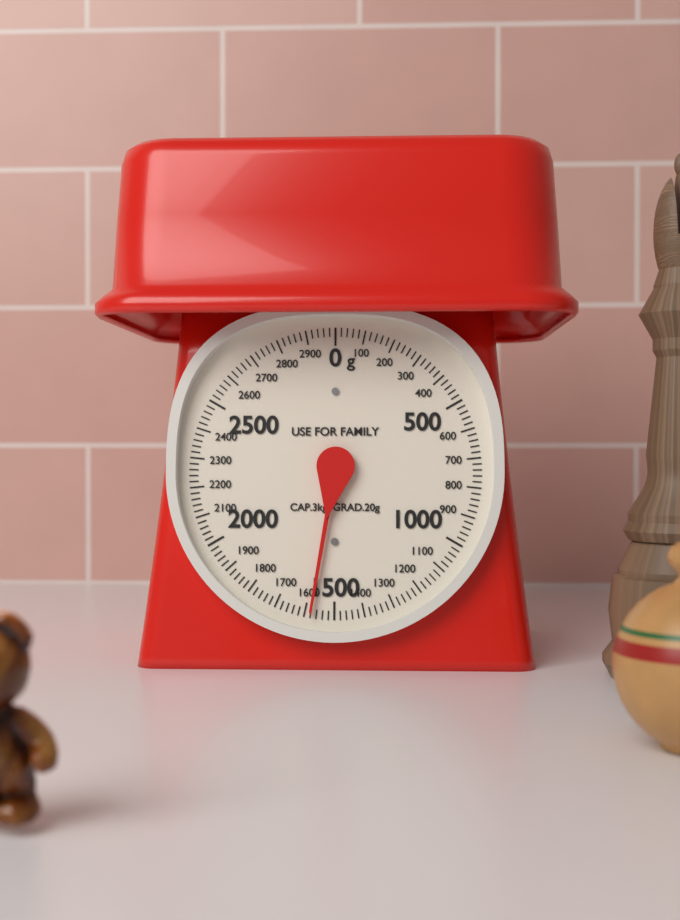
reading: 1580 g
